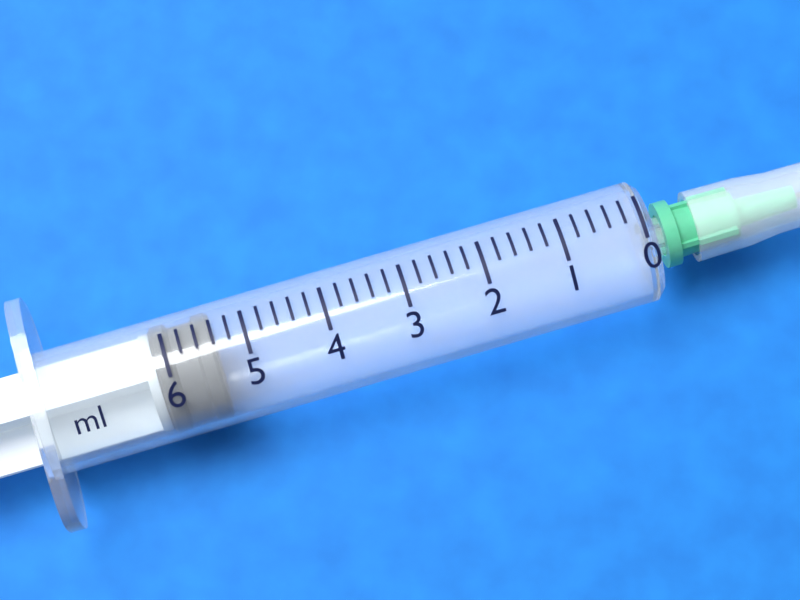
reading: 5.4 ml
